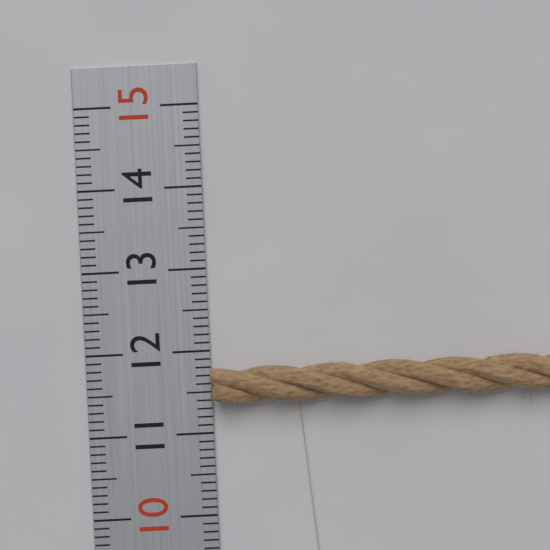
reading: 11.8 (no unit)
